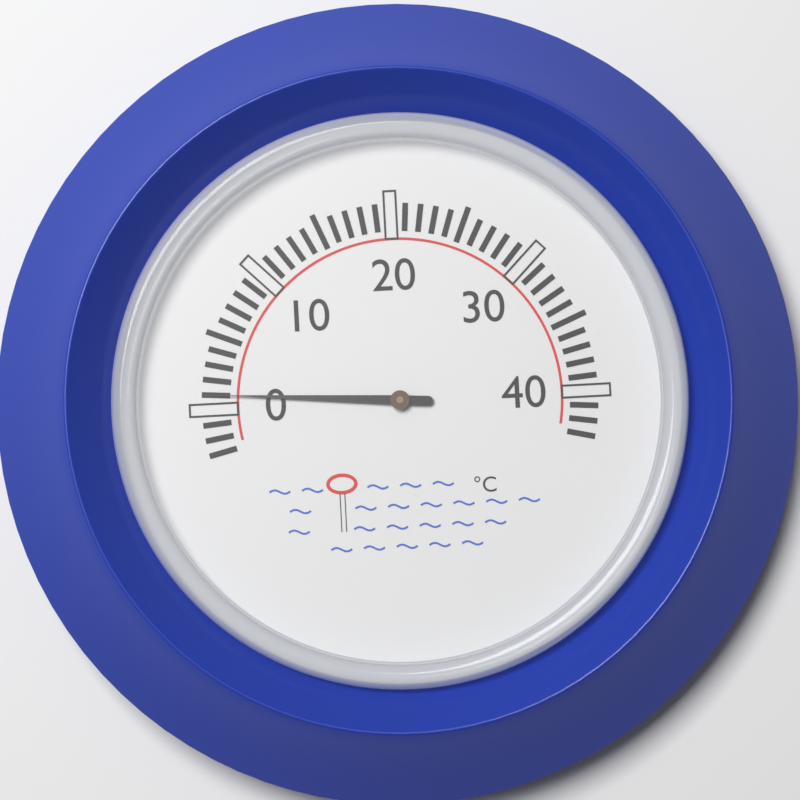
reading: 1 °C
